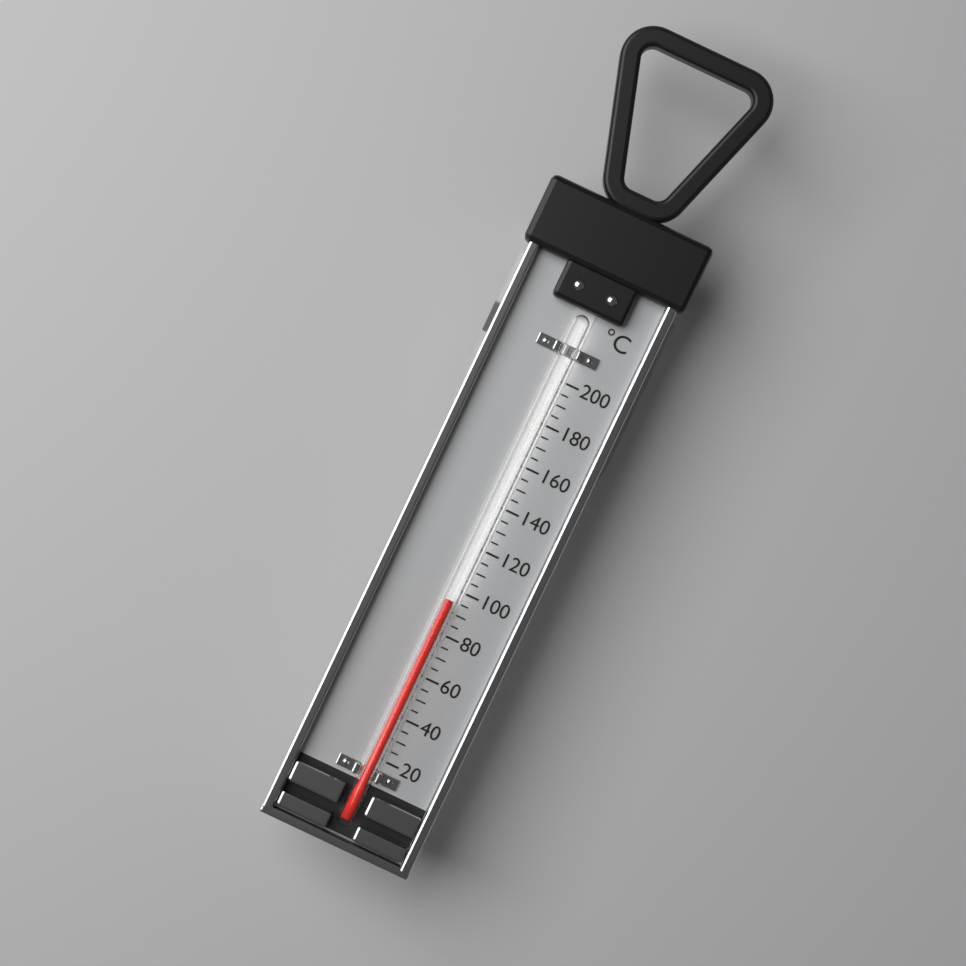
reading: 95 °C
